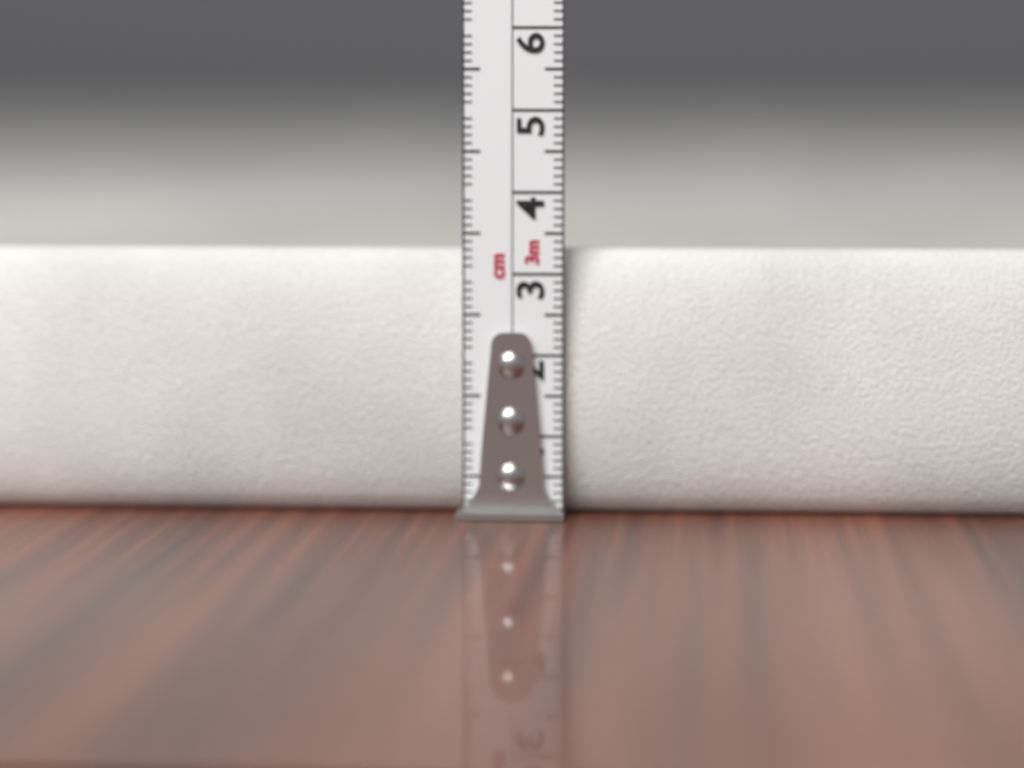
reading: 3.3 cm
